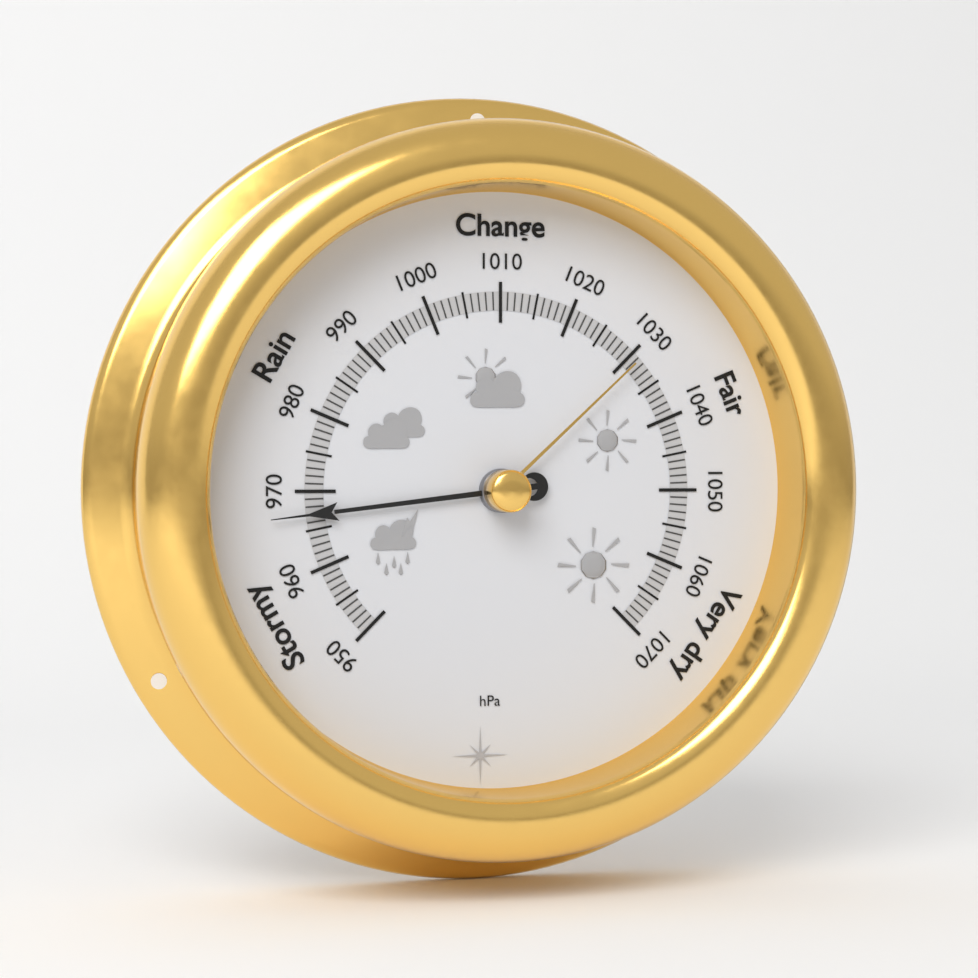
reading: 967 hPa
